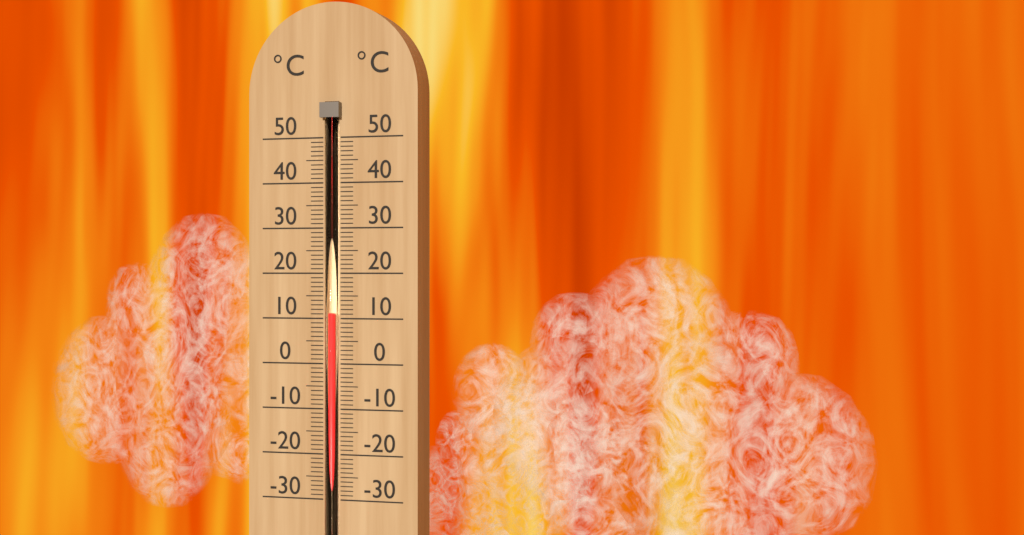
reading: 11 °C
